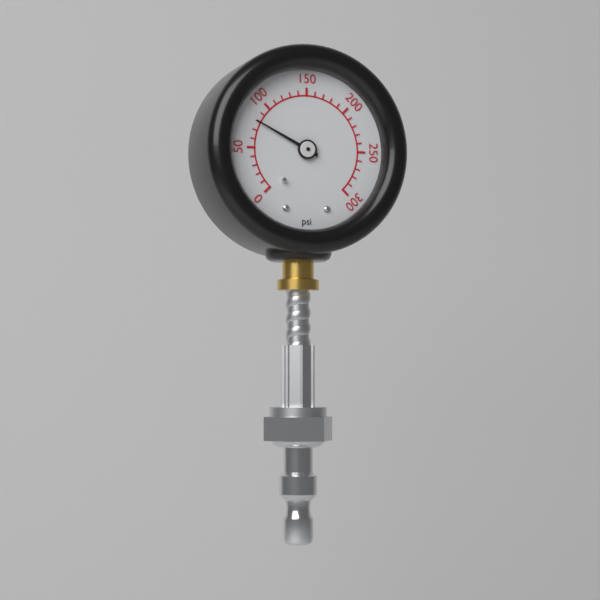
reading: 80 psi
